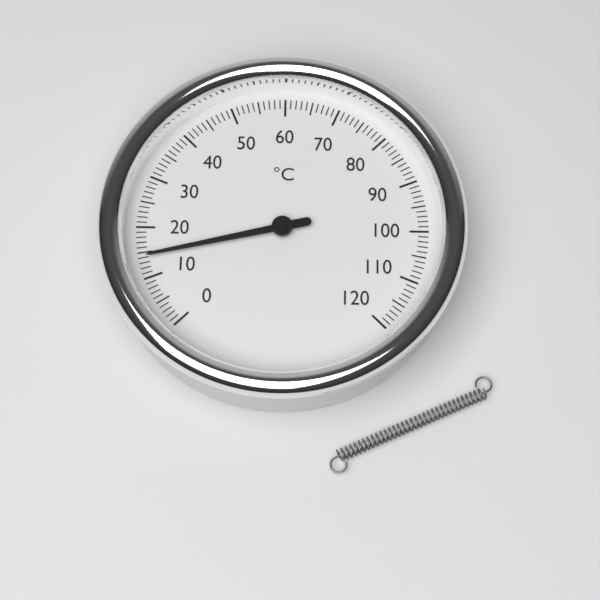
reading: 14 °C
